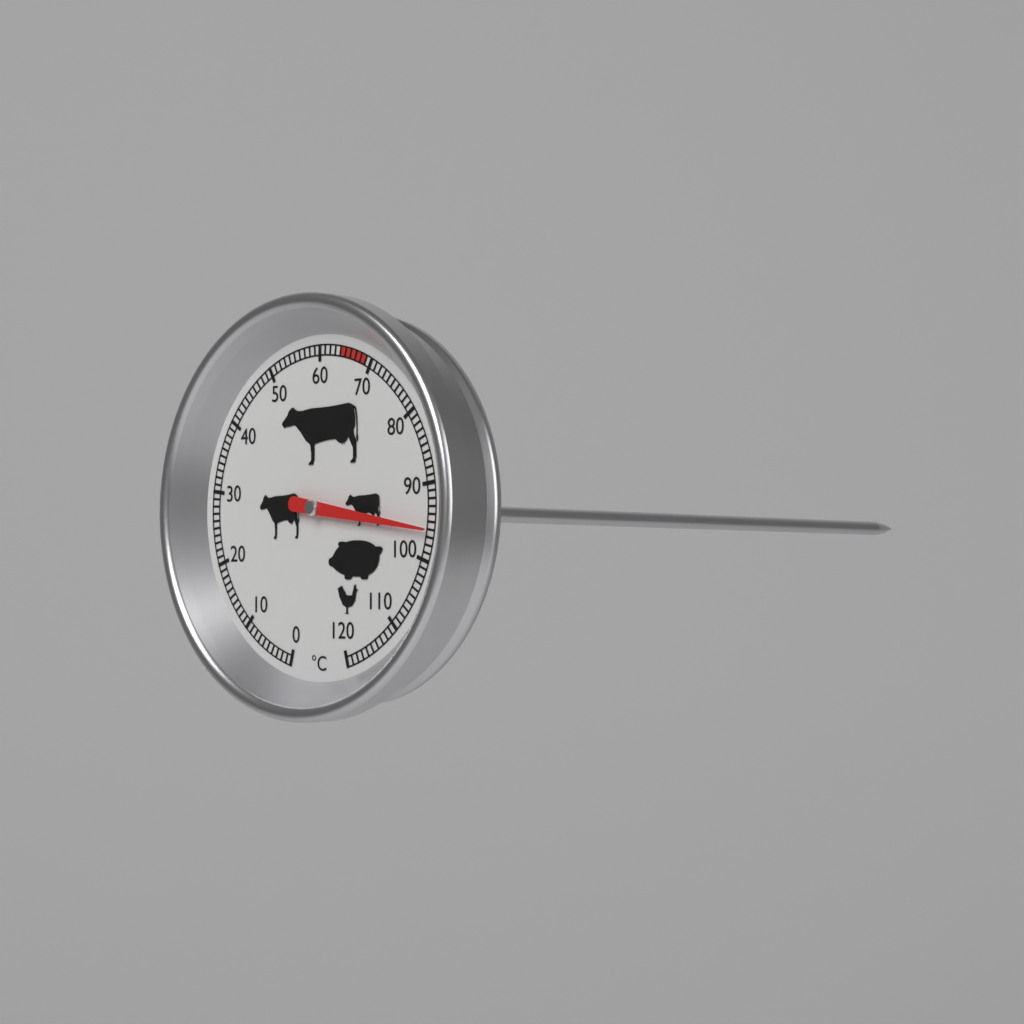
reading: 96 °C
